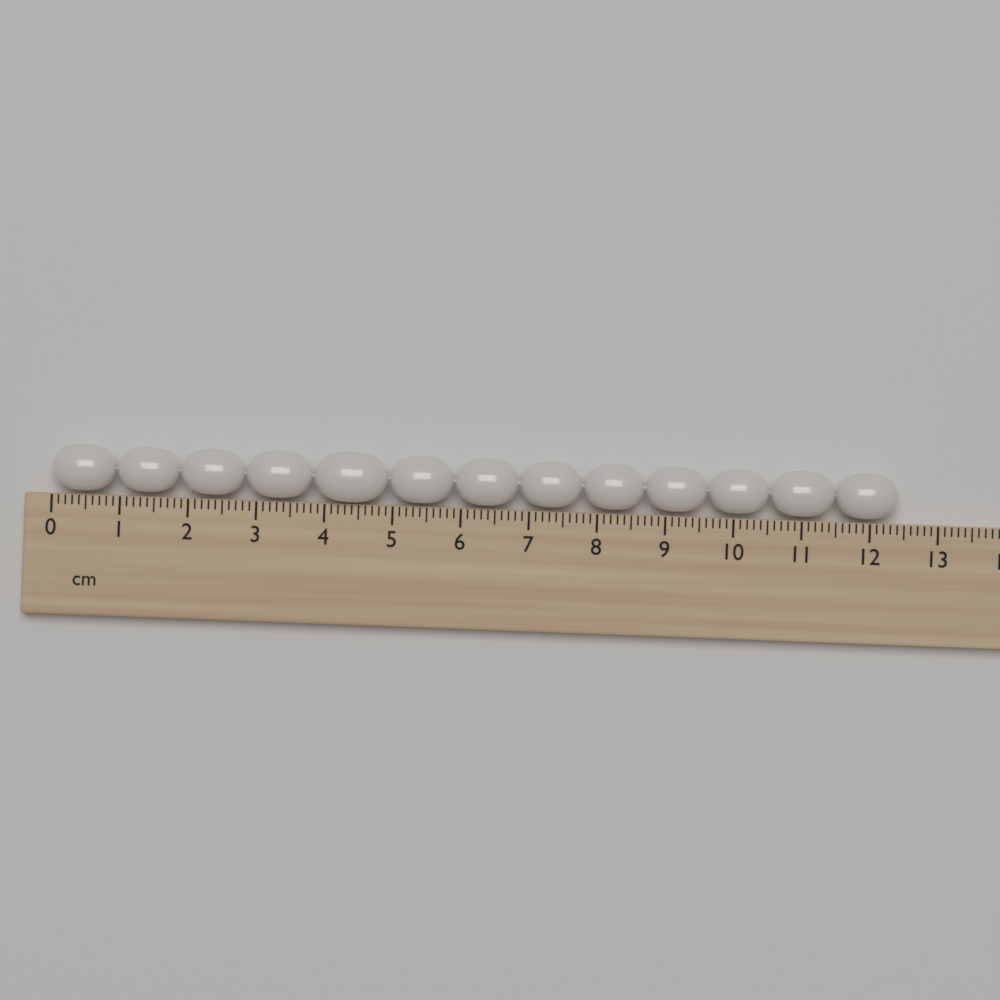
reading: 12.4 cm
